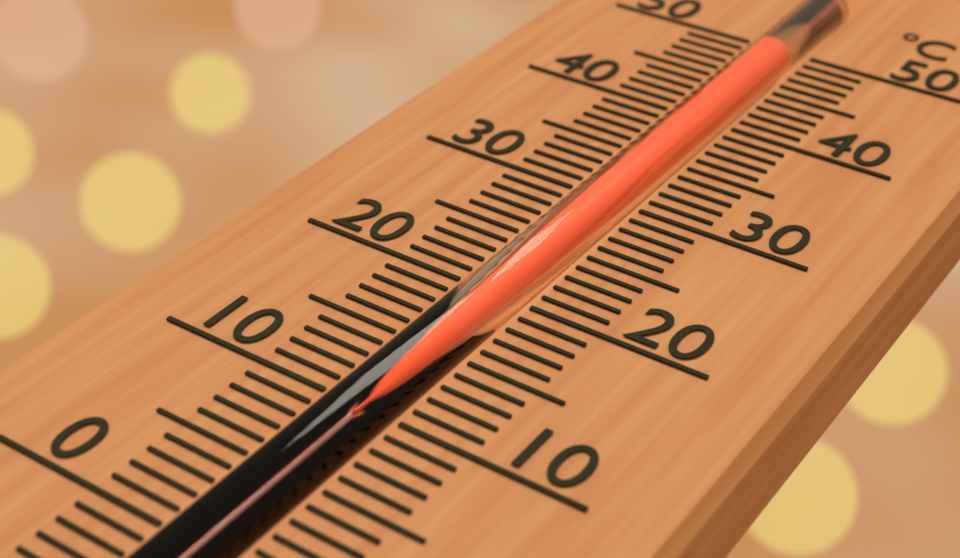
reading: 49 °C
